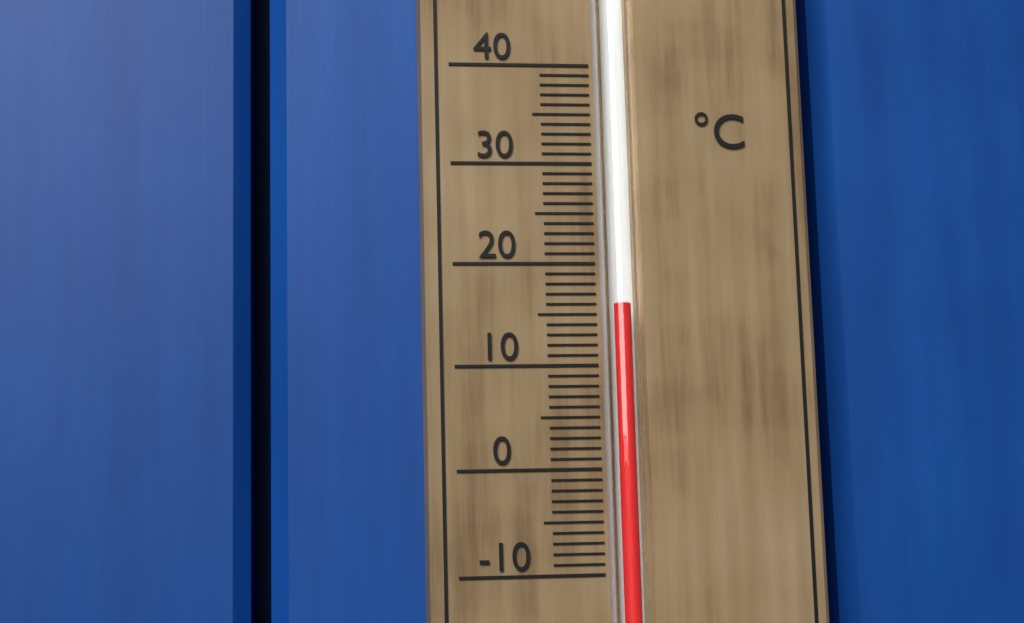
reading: 16 °C
